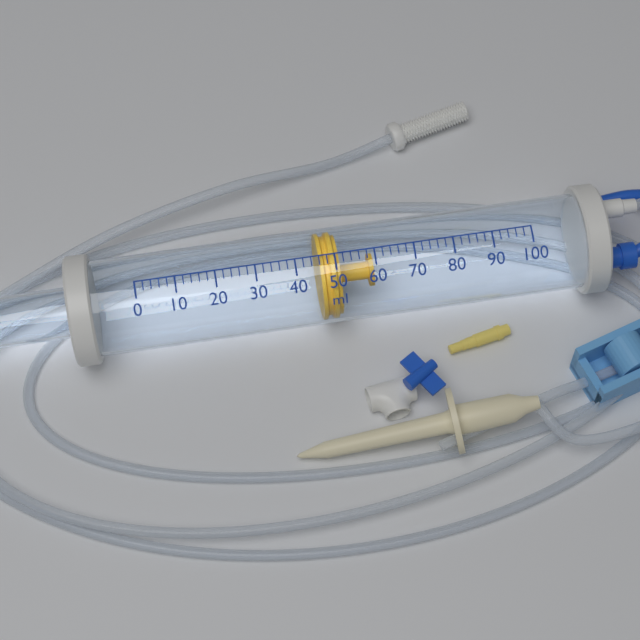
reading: 46 ml
